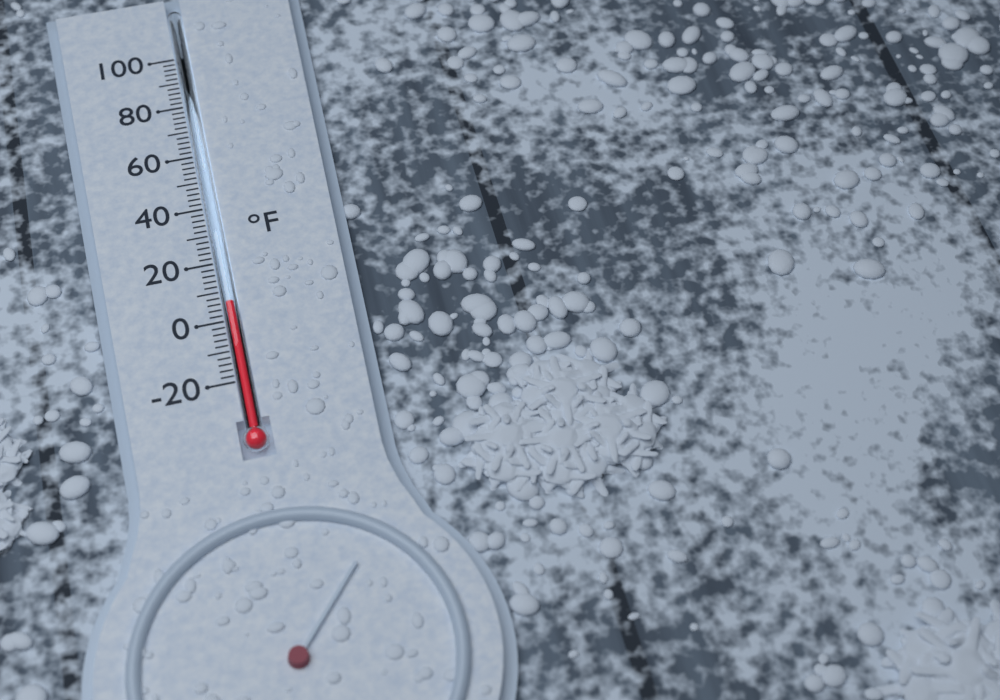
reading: 6 °F
